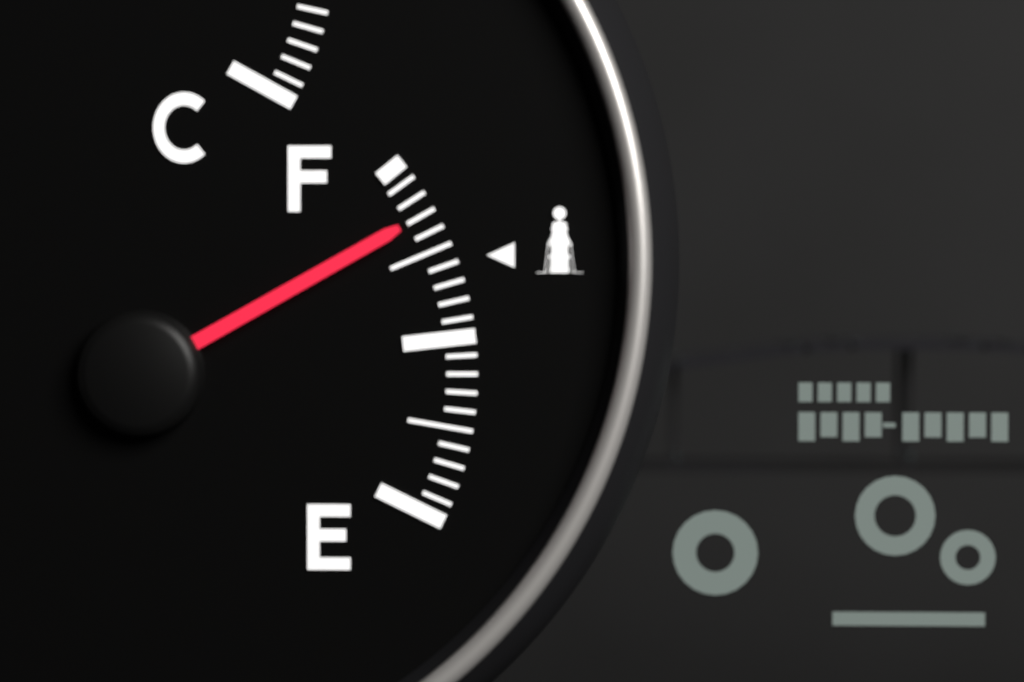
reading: 0.85 (no unit)
